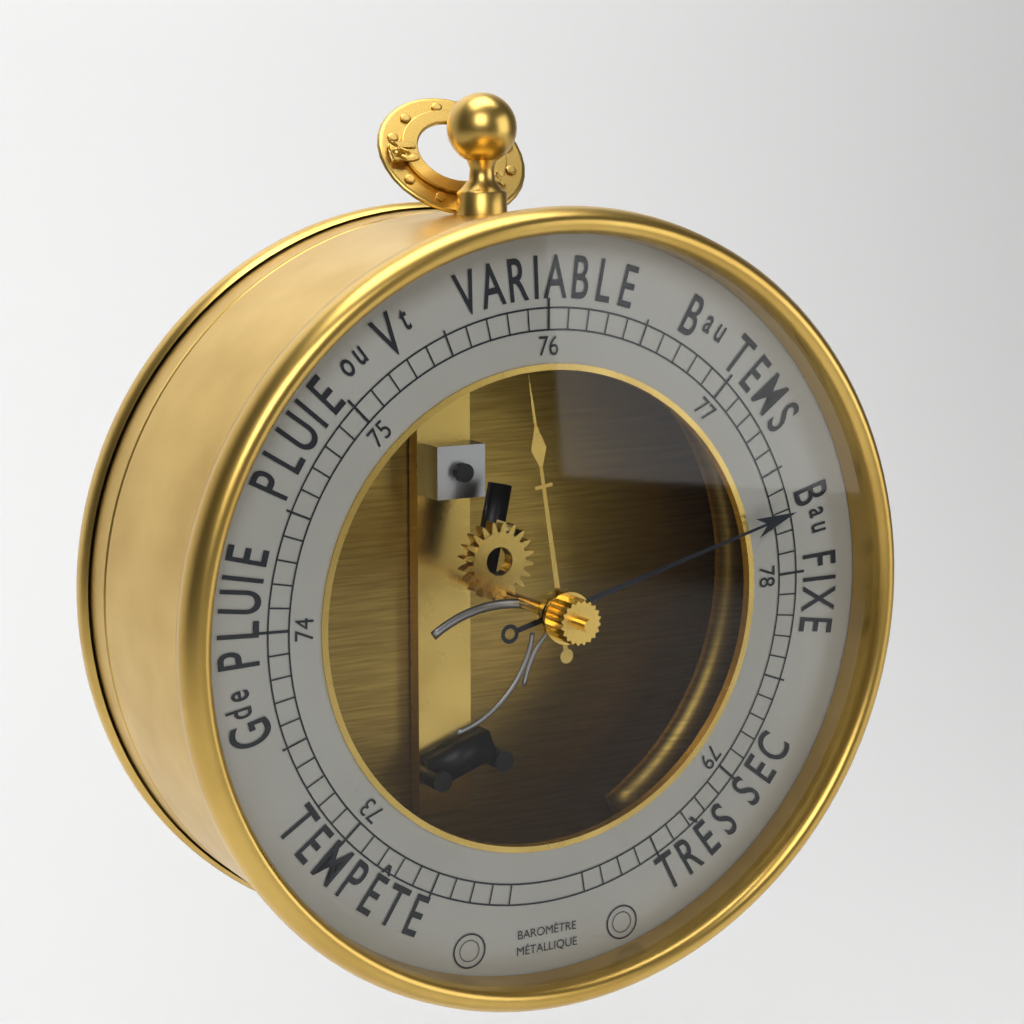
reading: 77.7 (no unit)
